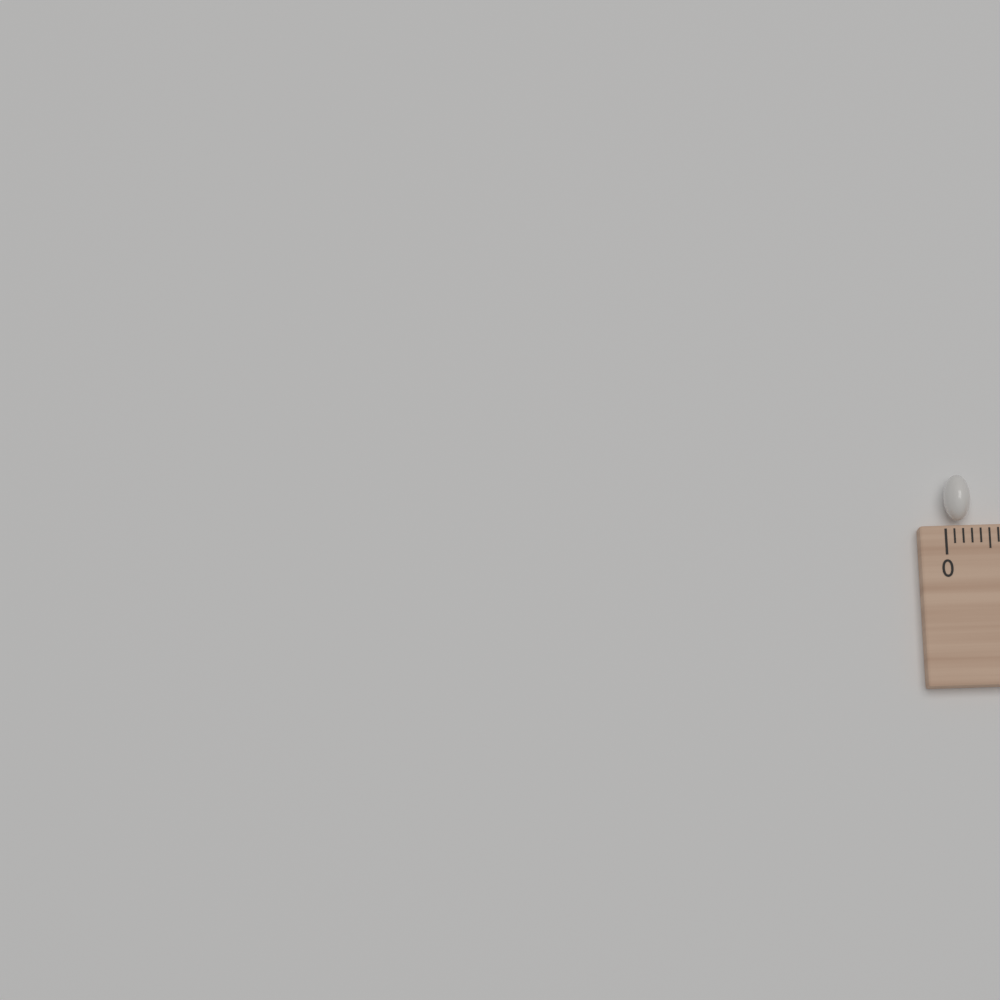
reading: 0.3 (no unit)
